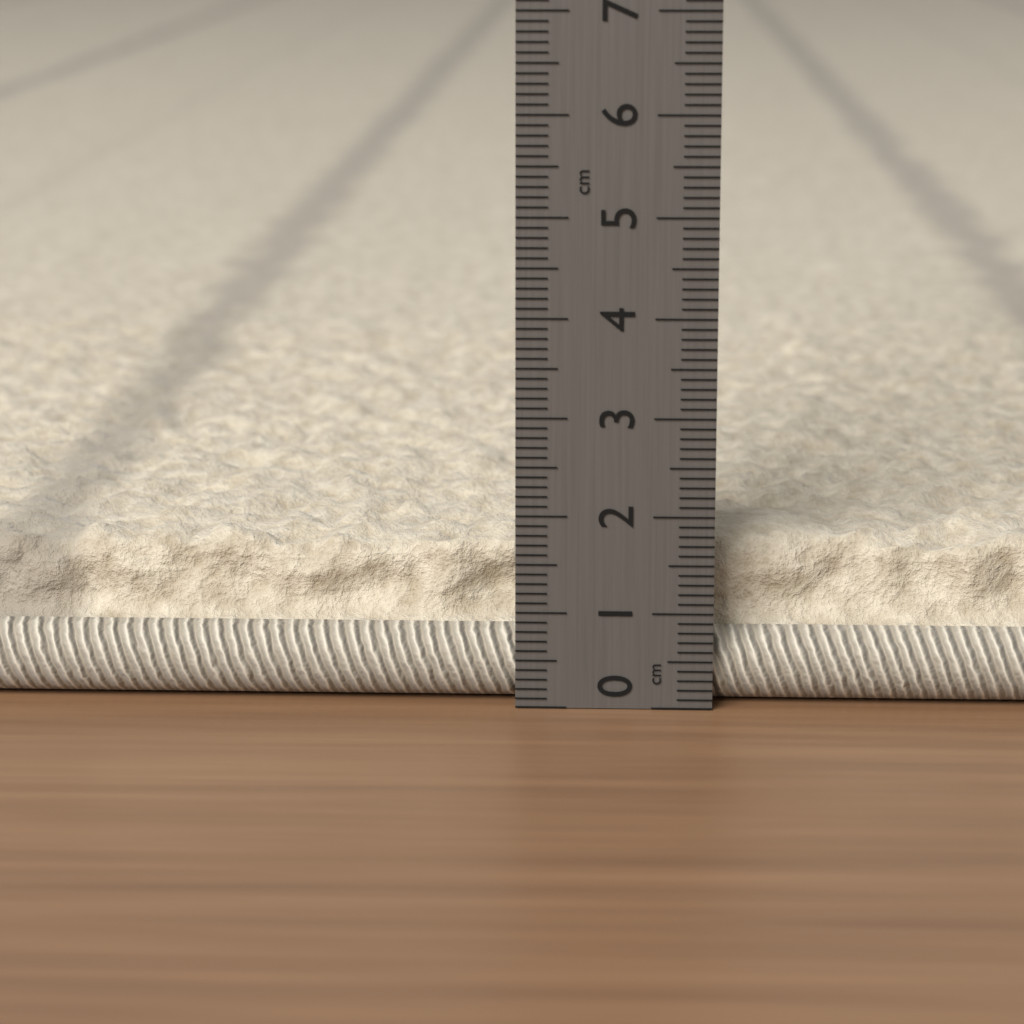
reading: 1.7 cm
